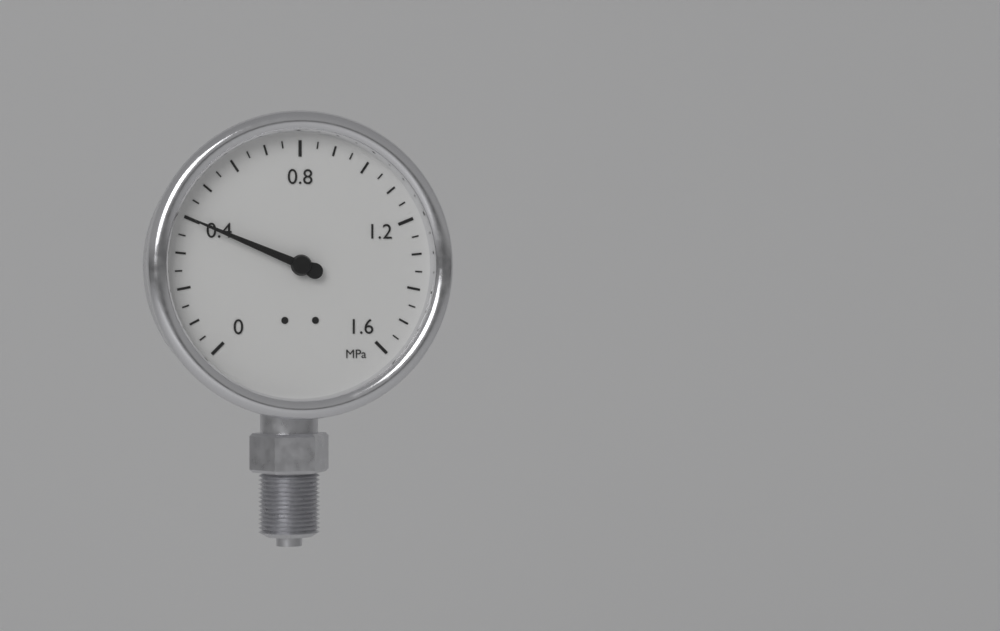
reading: 0.40 MPa
